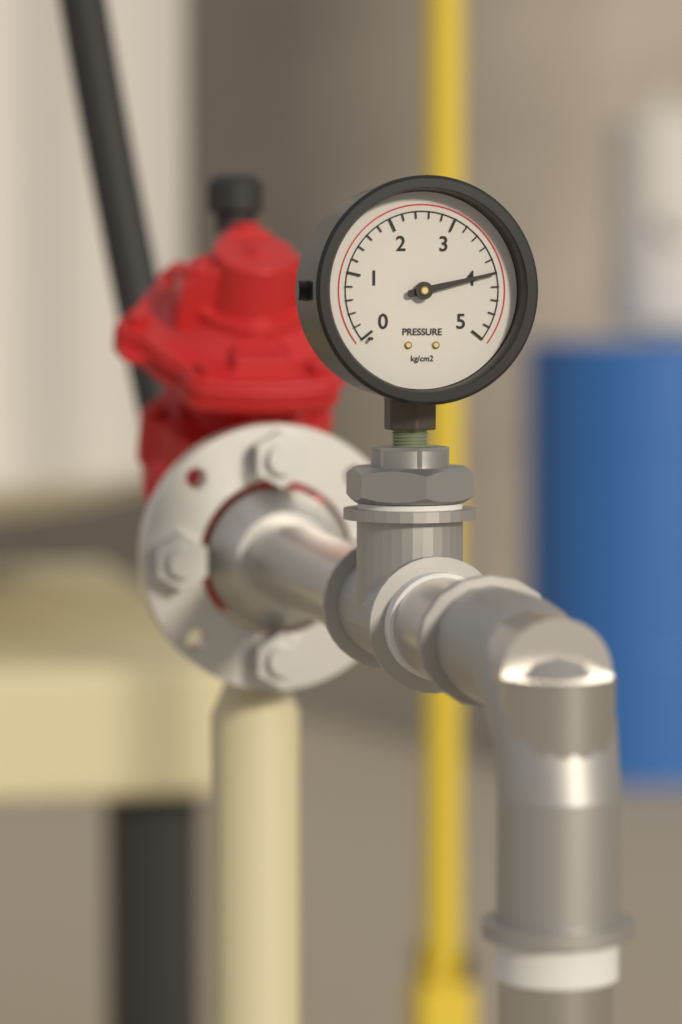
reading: 4.0 kg/cm2
